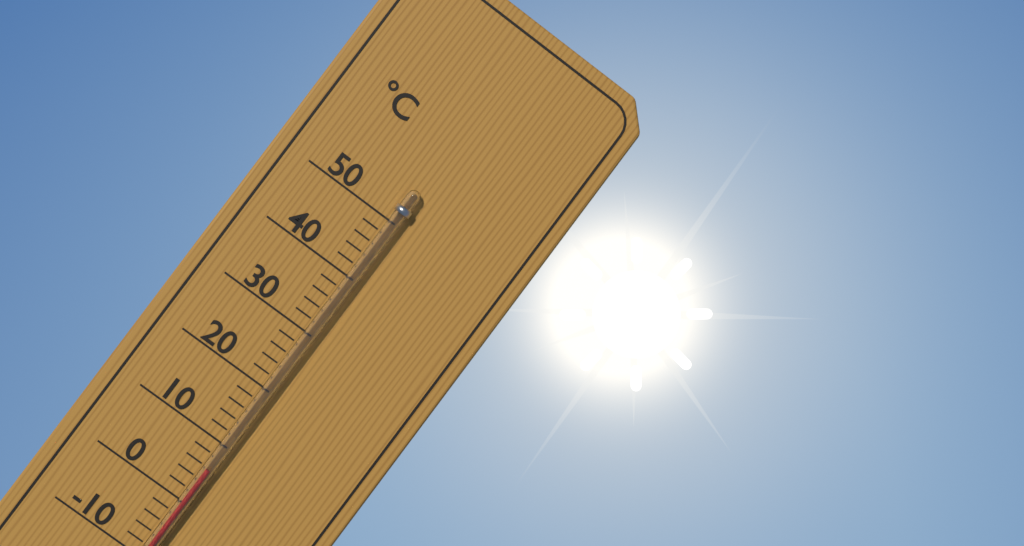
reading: 6 °C
